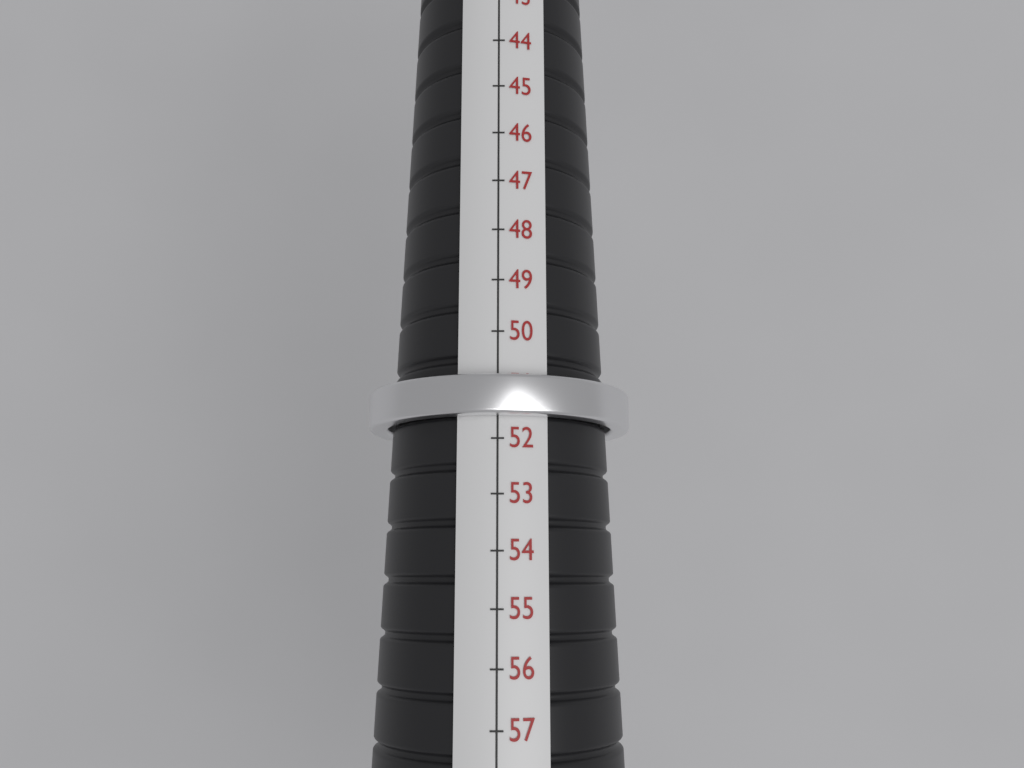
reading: 51.6 mm
